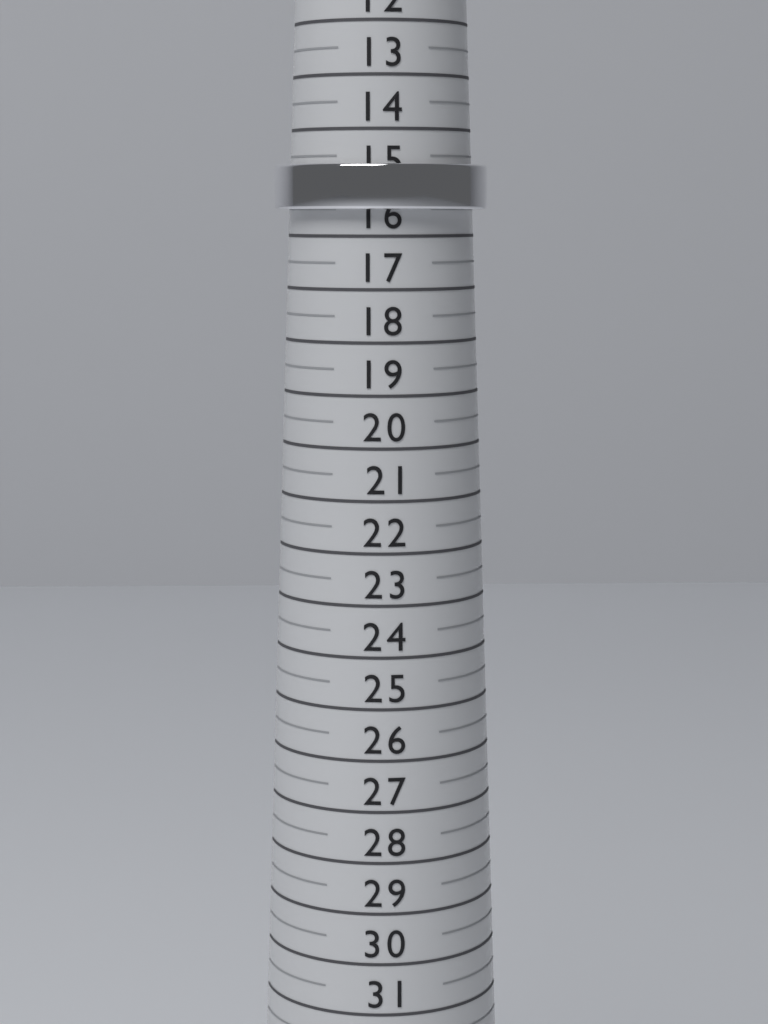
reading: 15.5 (no unit)
